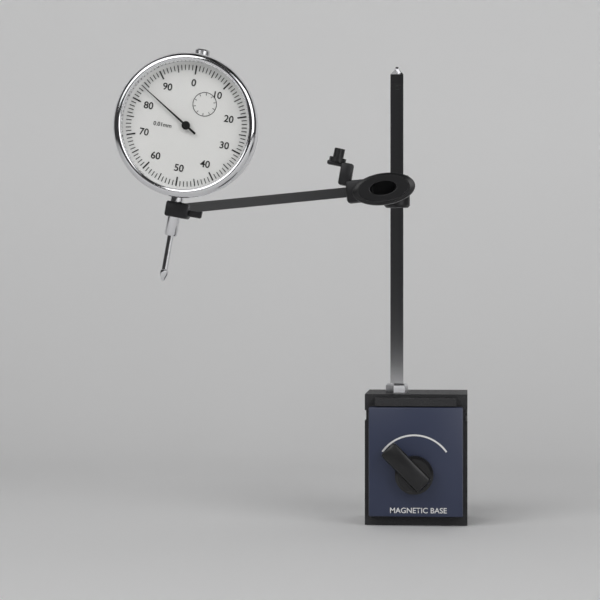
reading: 0.84 mm
